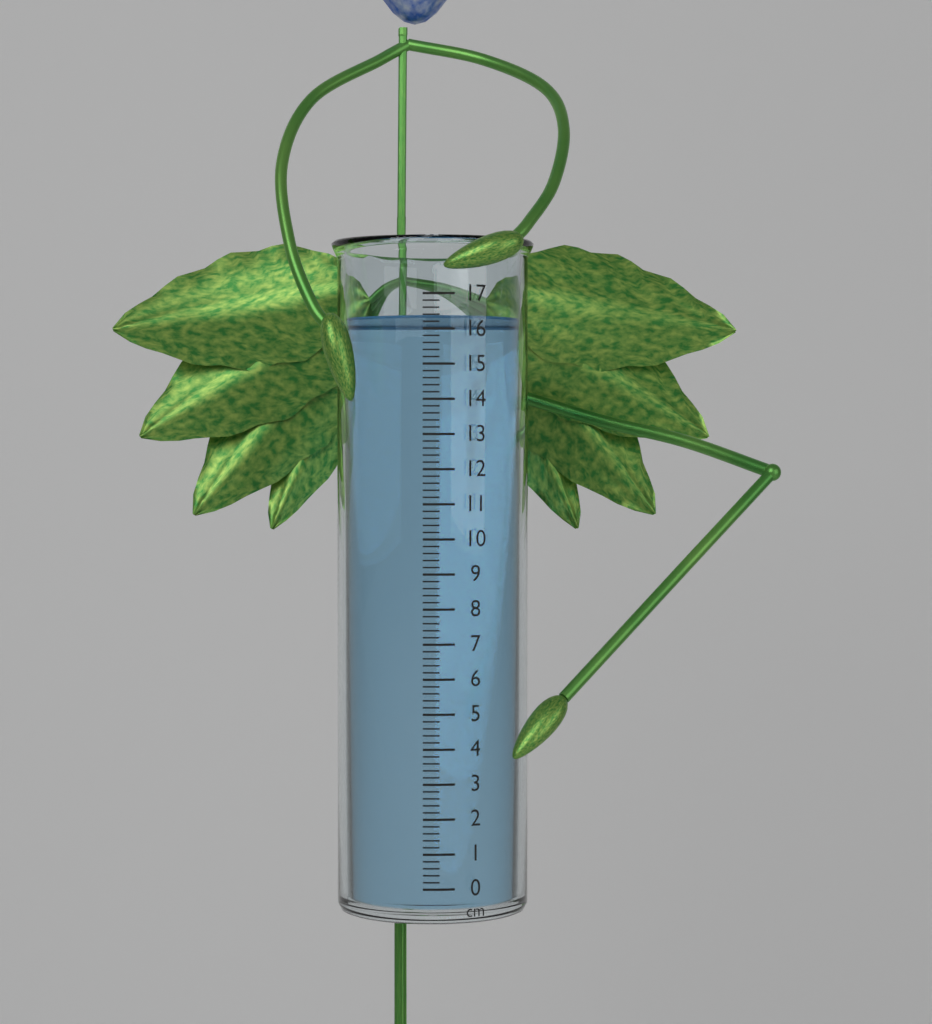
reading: 16.4 cm
